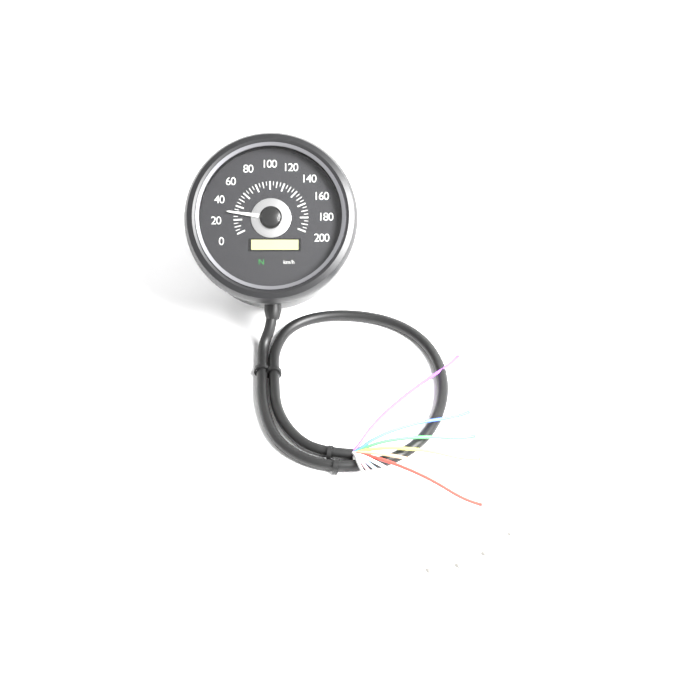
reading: 30 km/h
